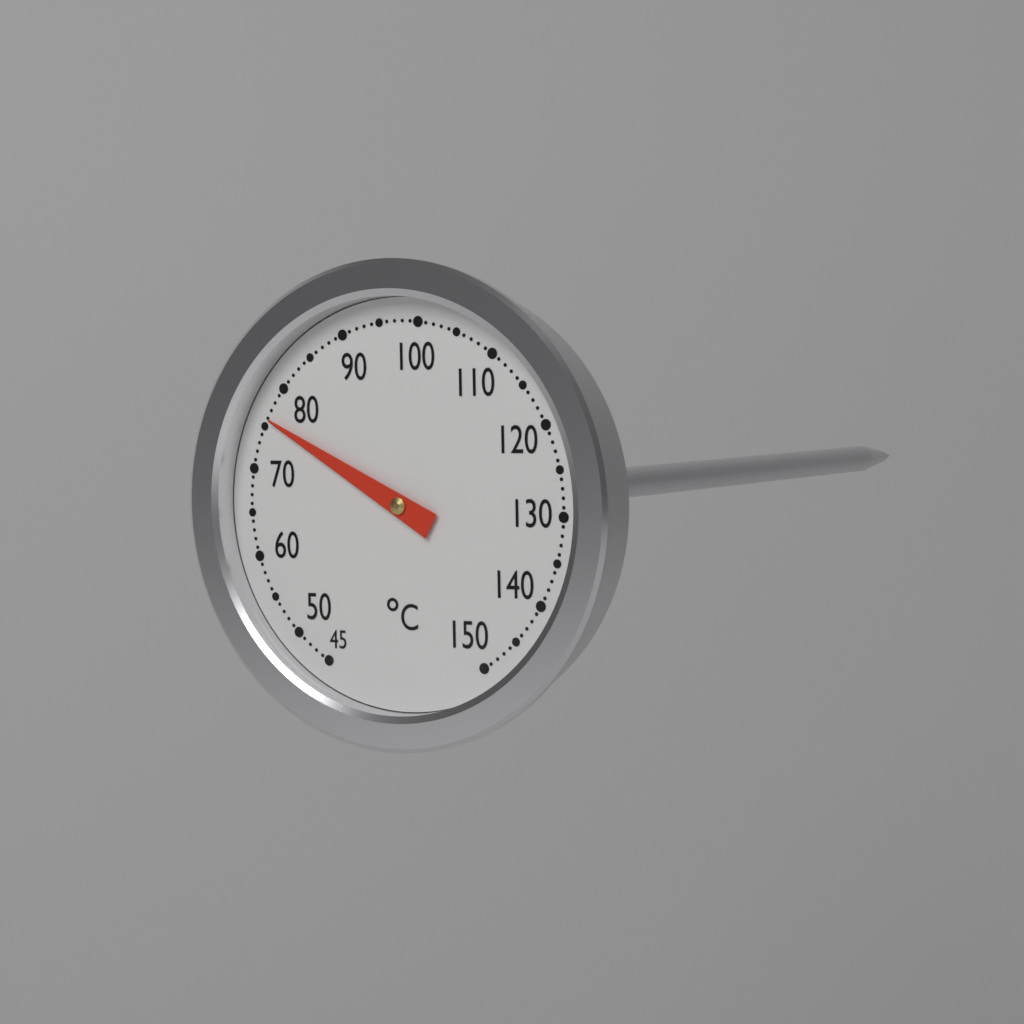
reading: 76 °C
